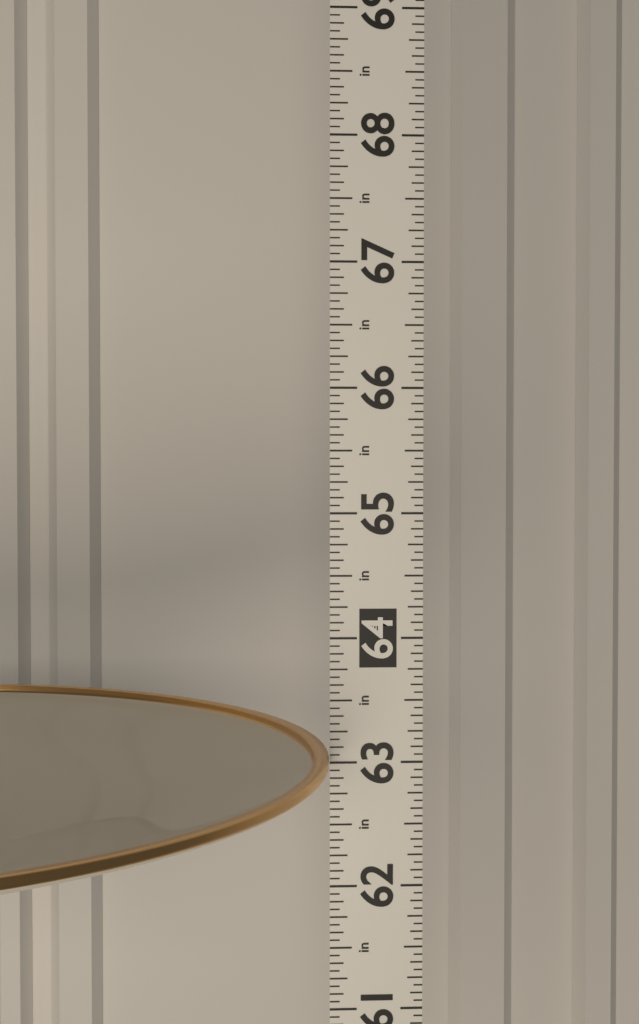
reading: 63.0625 in
